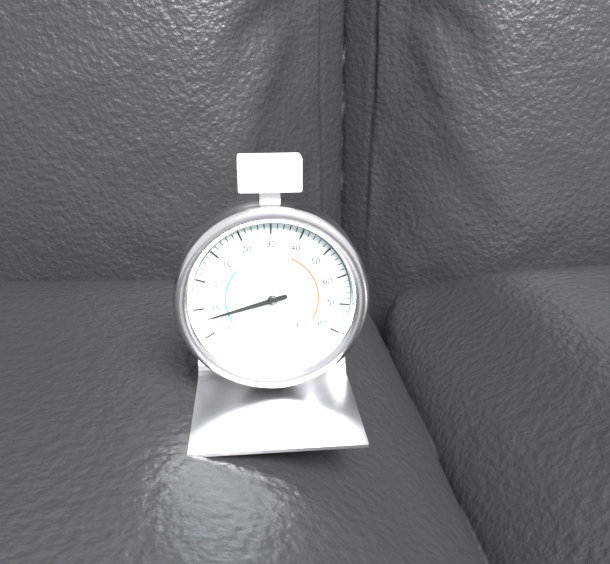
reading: -14 °F
